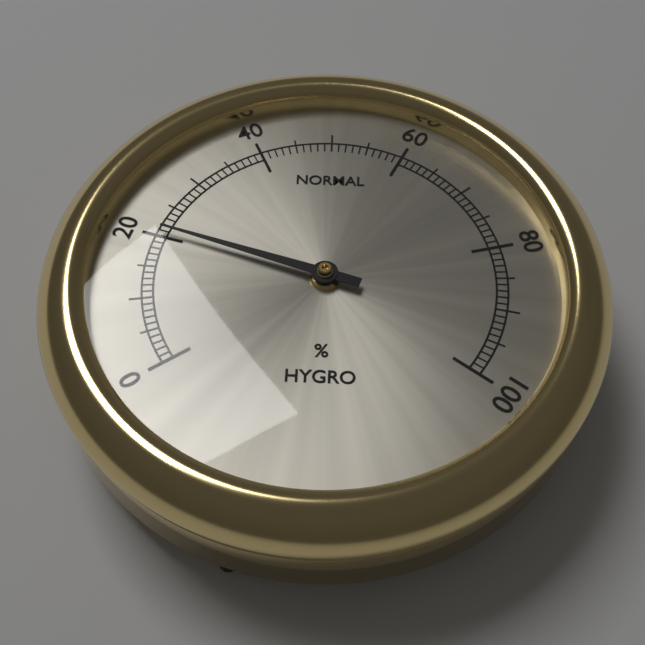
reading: 21 %
